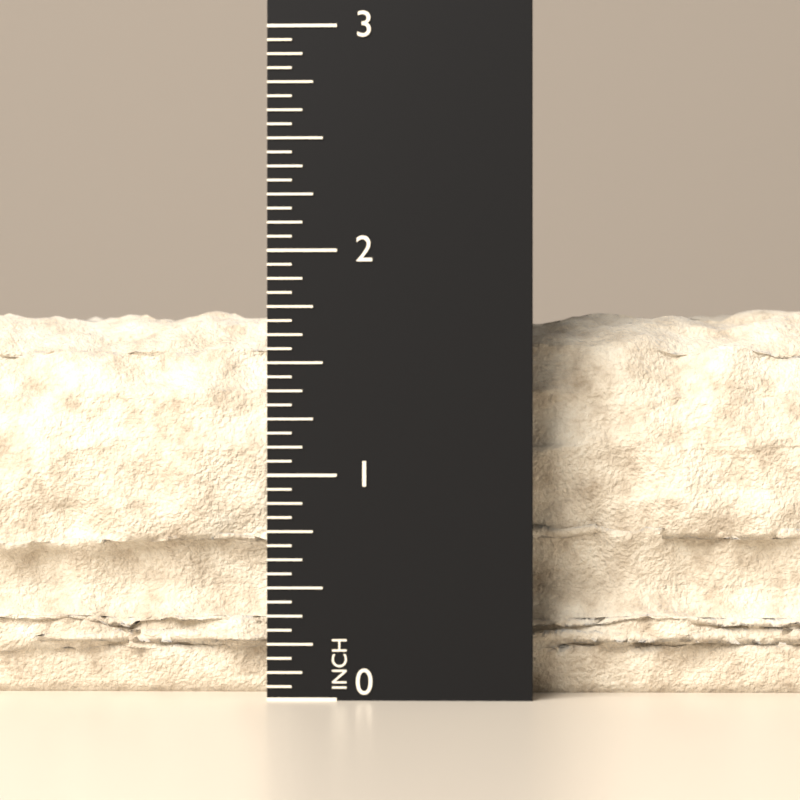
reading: 1.8125 in
